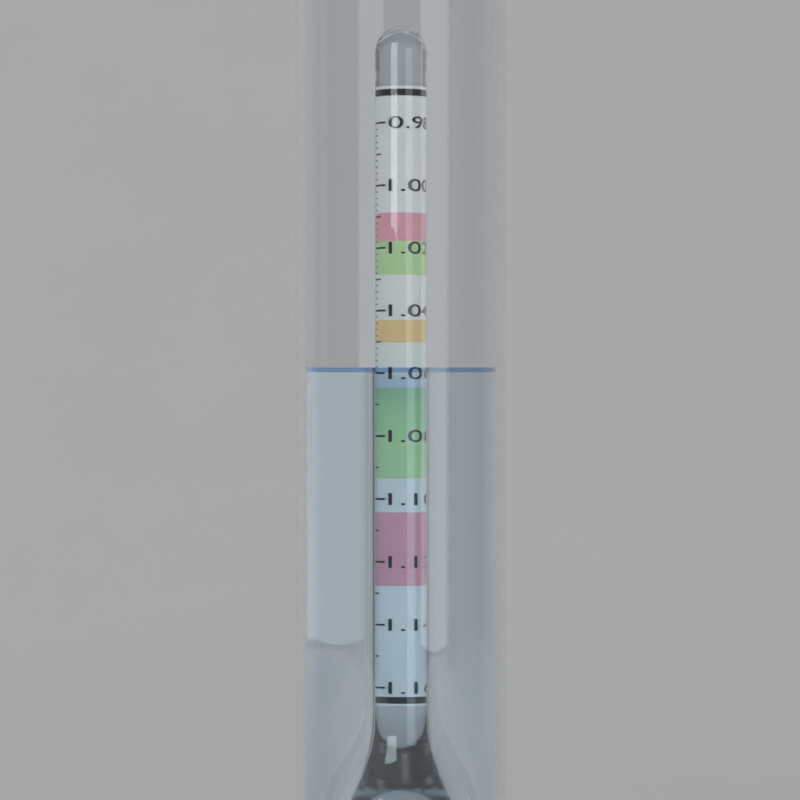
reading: 1.058 (no unit)
